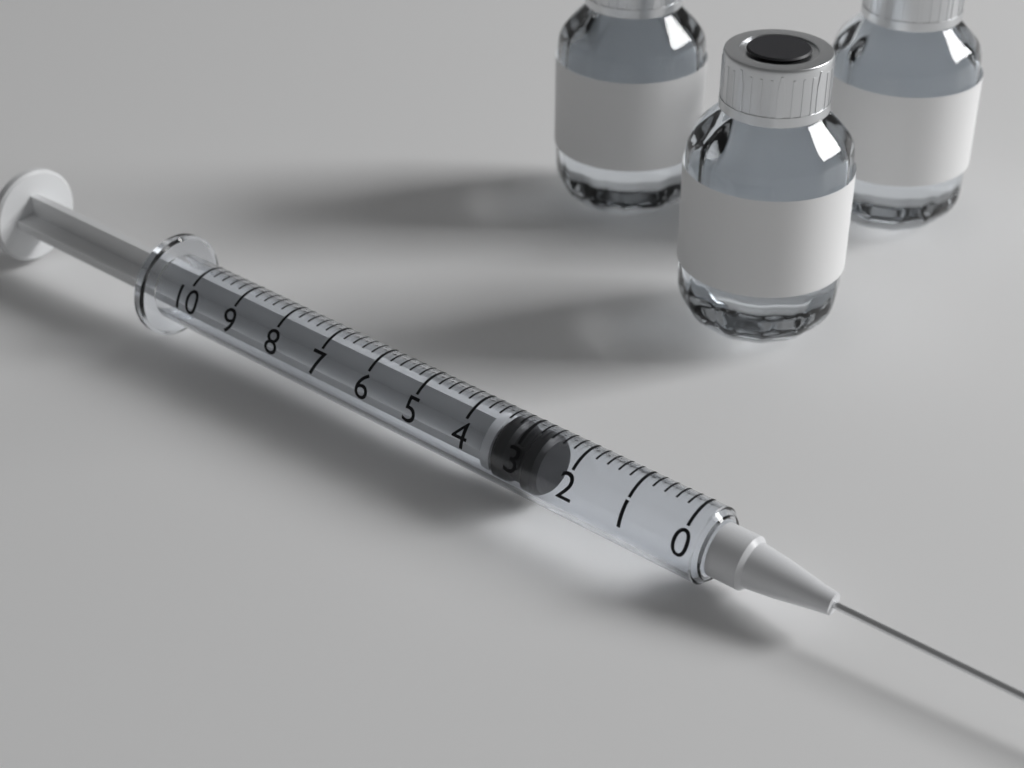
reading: 2.6 (no unit)
